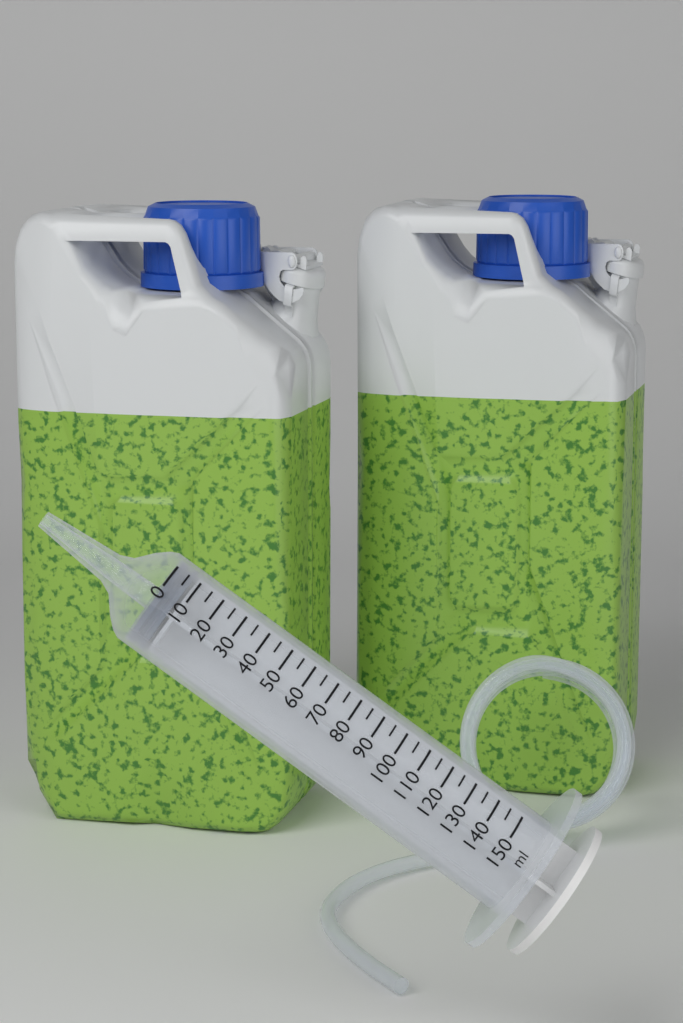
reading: 0 ml
